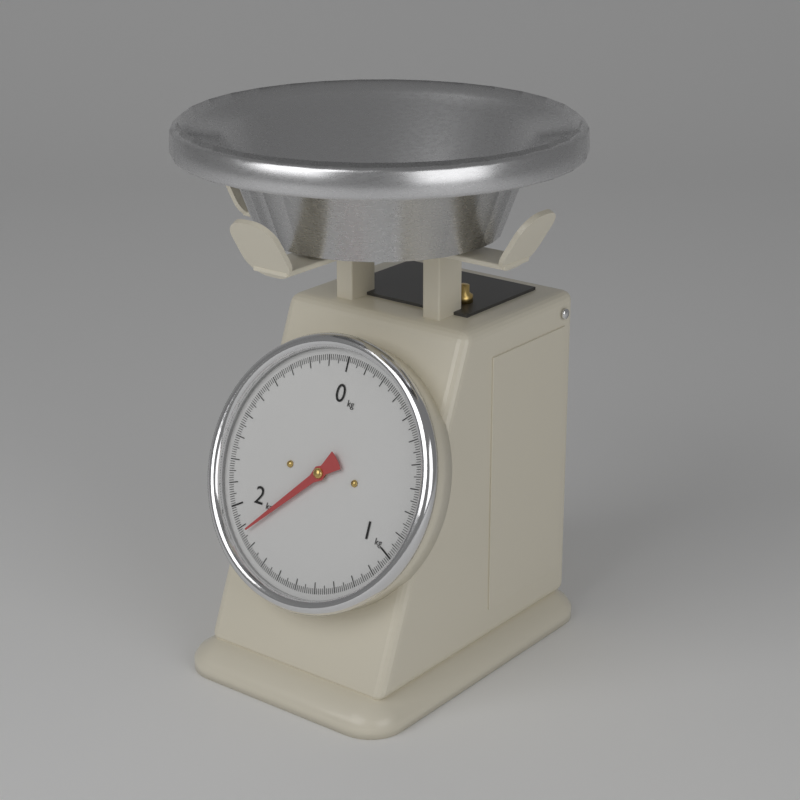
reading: 1.87 kg
